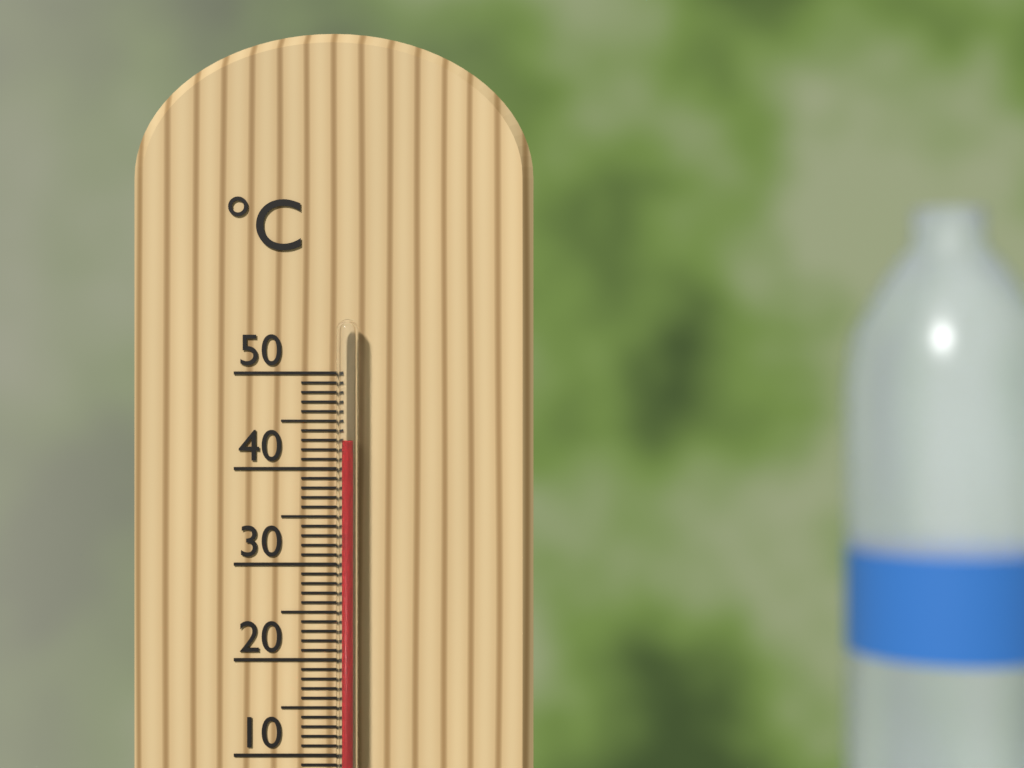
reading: 43 °C
